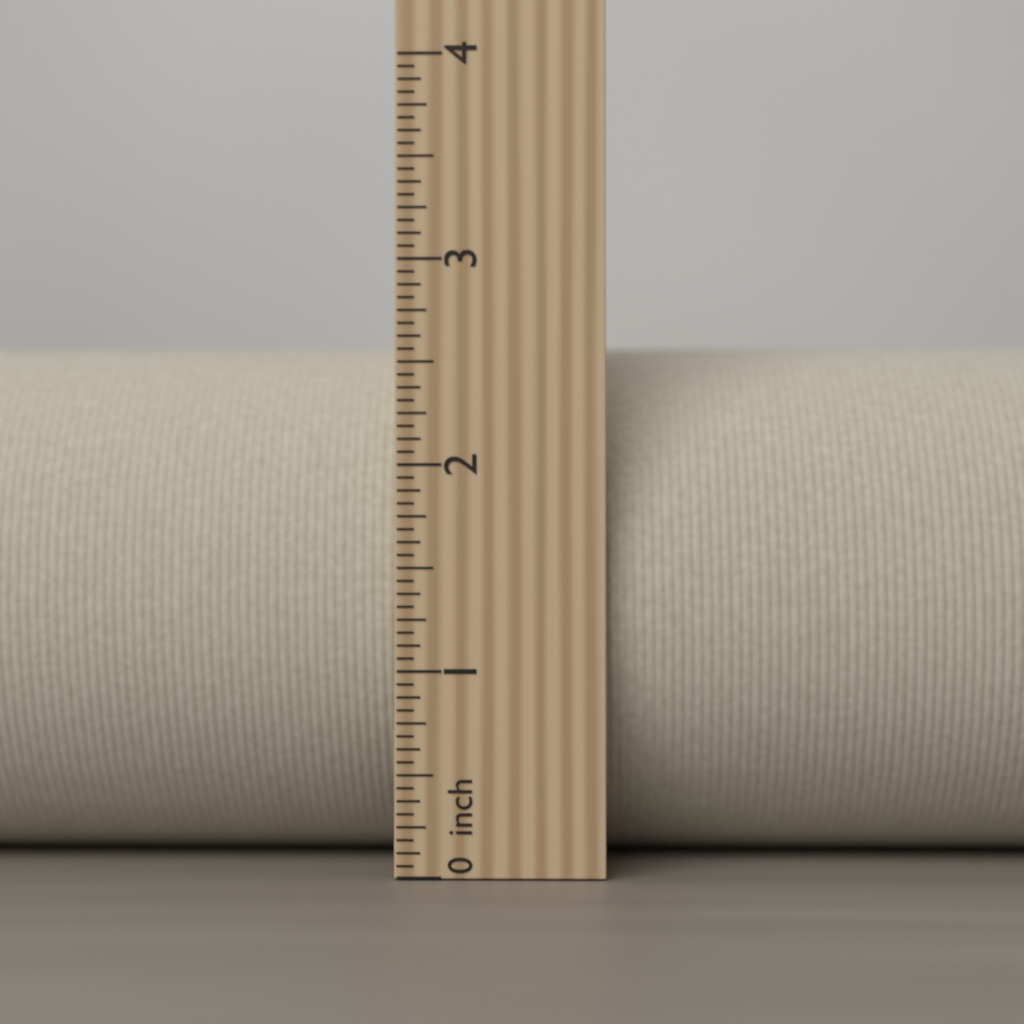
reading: 2.6875 inch
